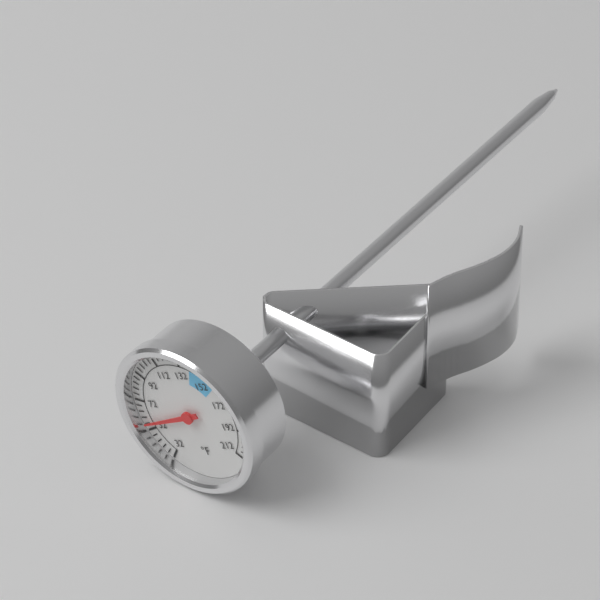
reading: 56 °F
